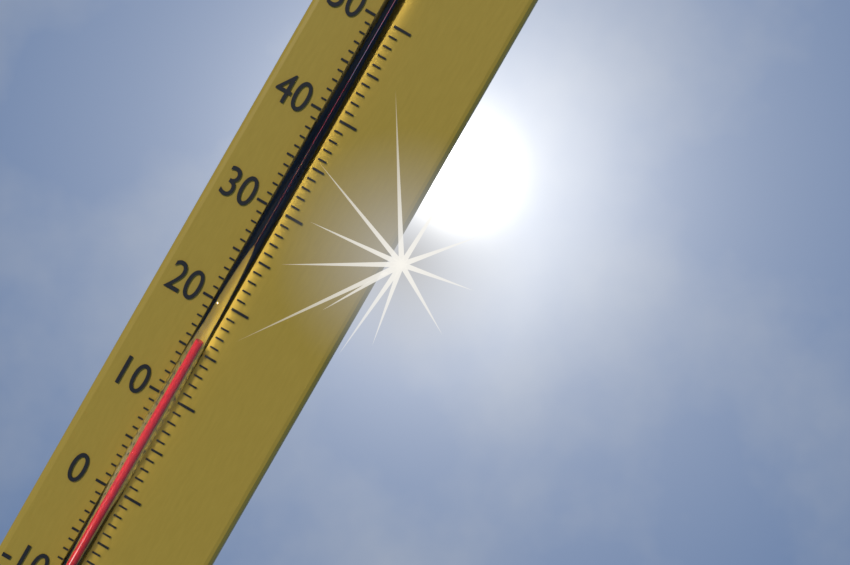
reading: 16 °C
